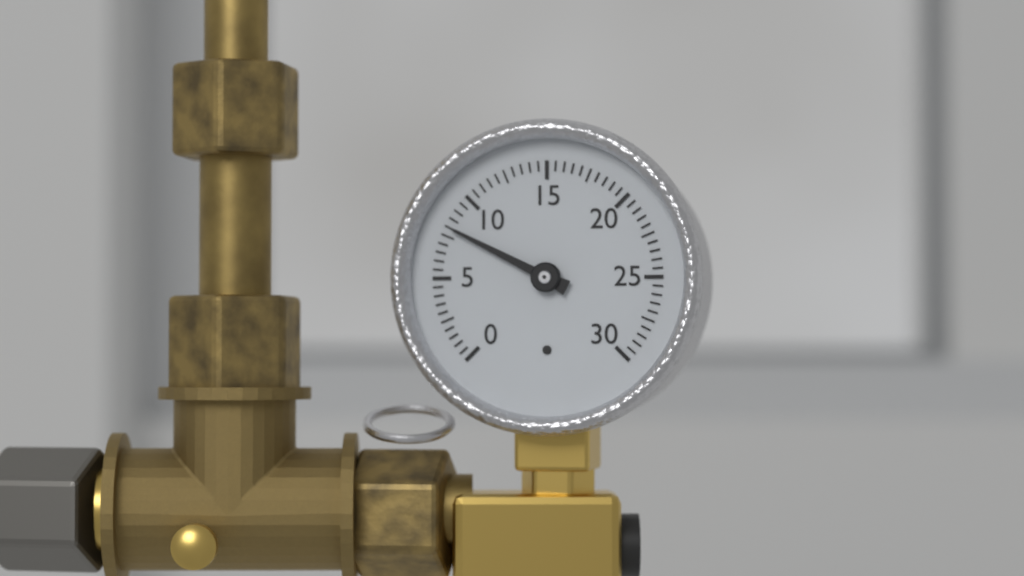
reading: 8.0 (no unit)
